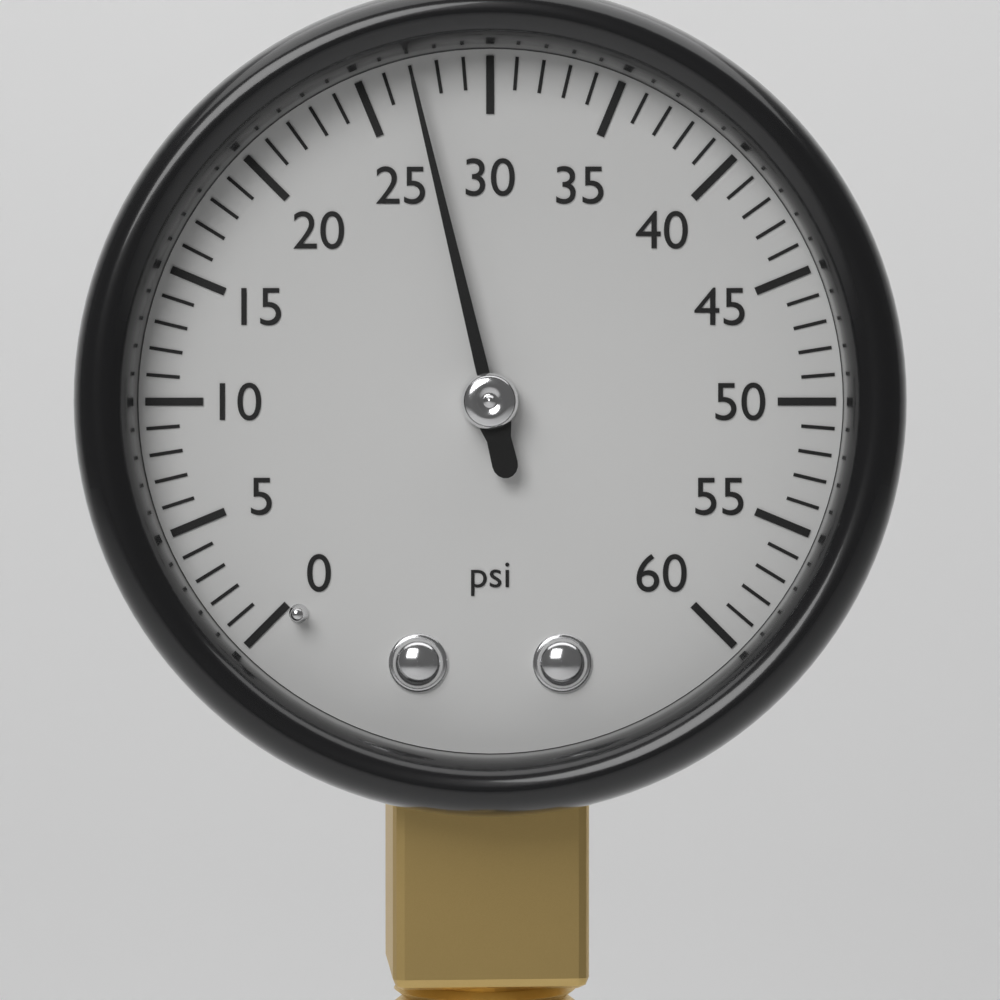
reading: 27 psi
